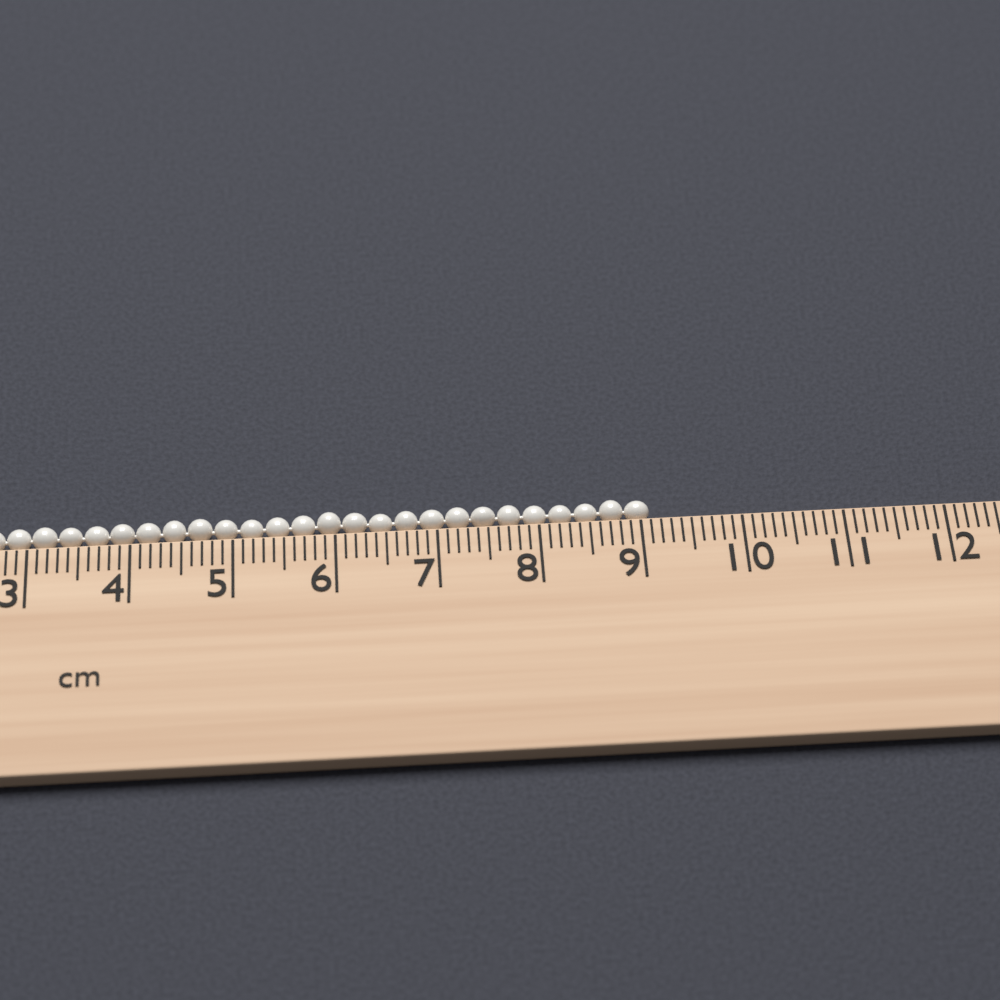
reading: 9.1 cm
